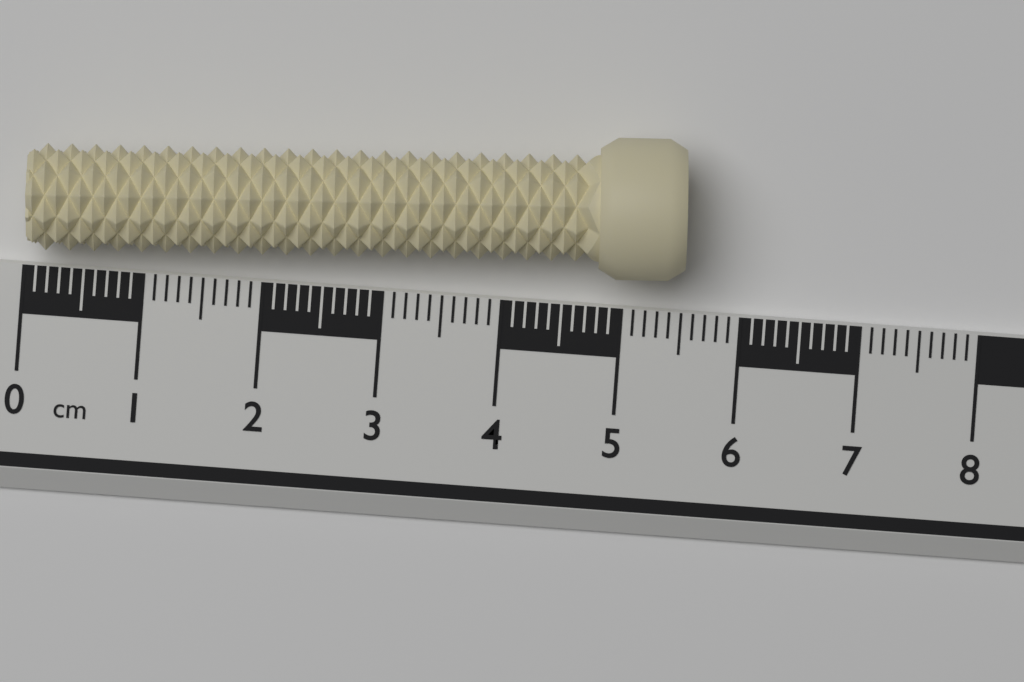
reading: 5.5 cm
